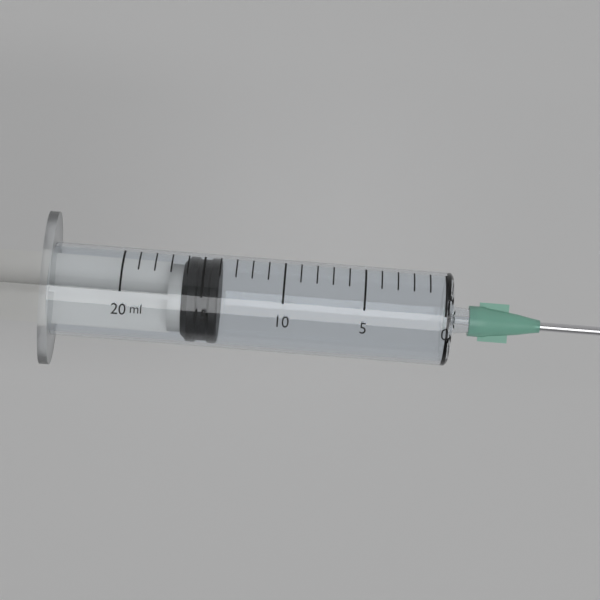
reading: 14 ml
